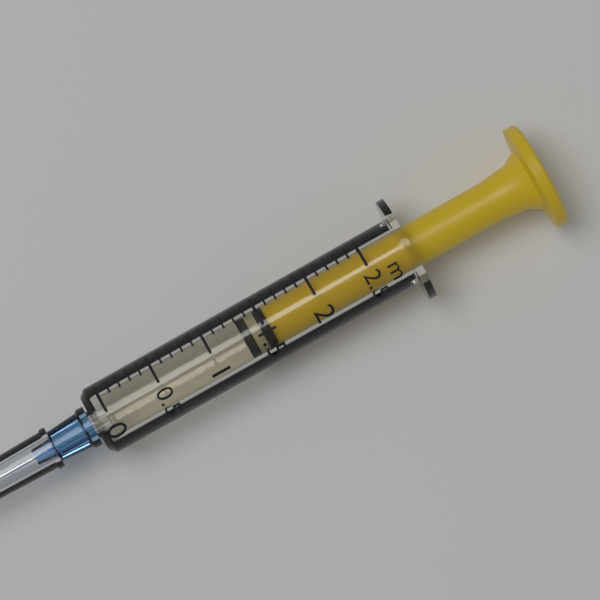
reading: 1.3 ml
